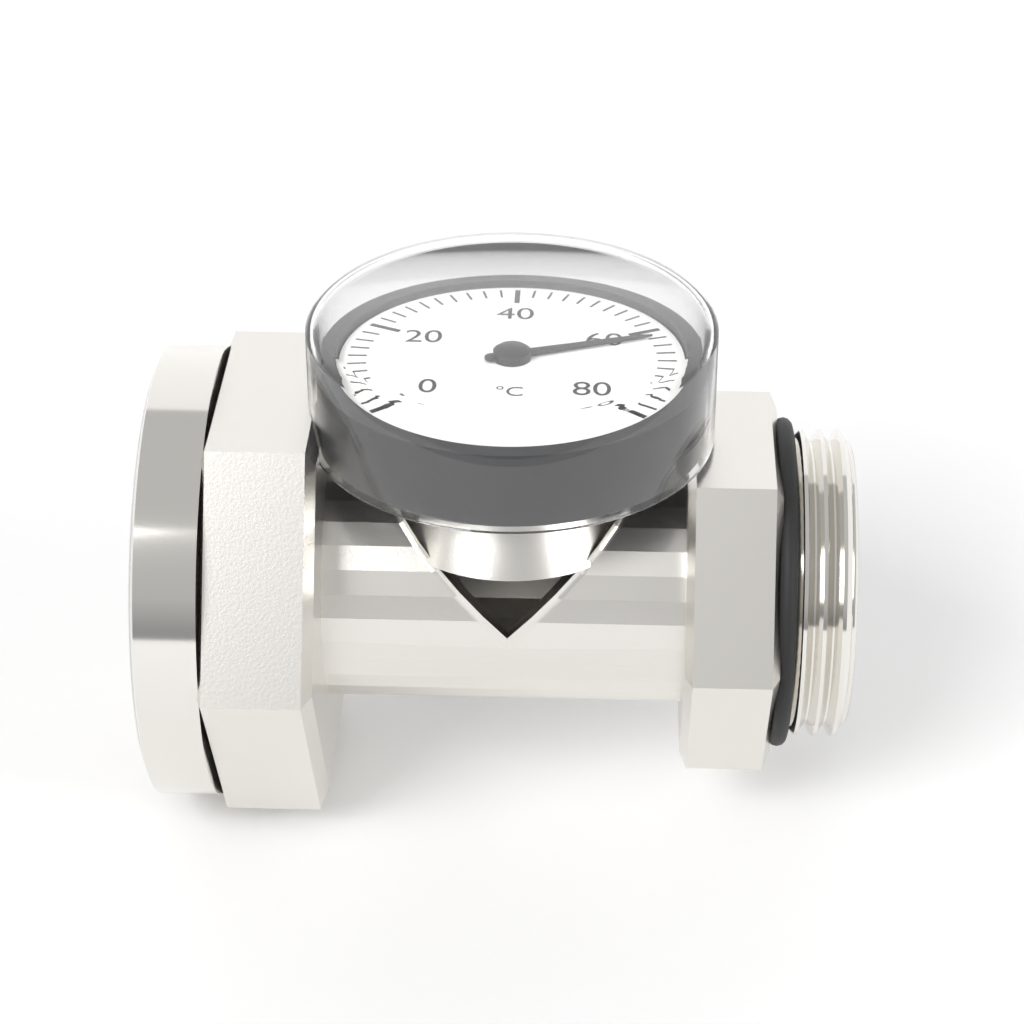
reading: 62 °C
